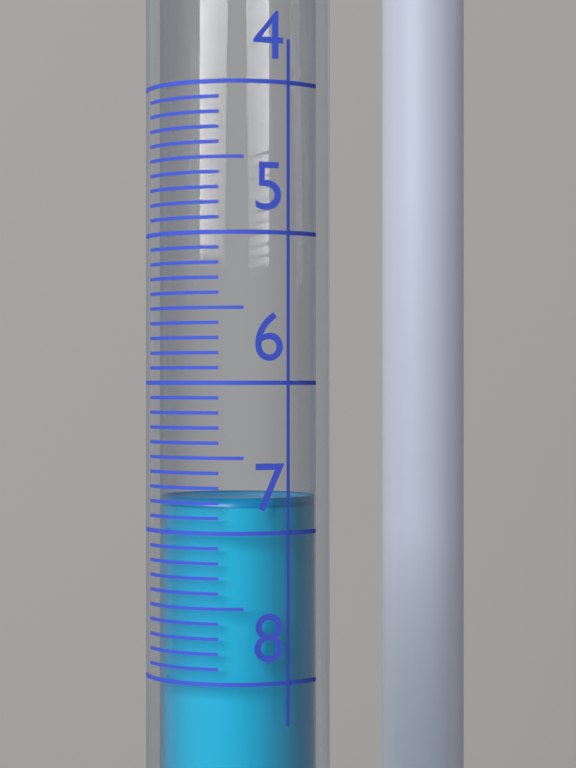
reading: 6.8 (no unit)
